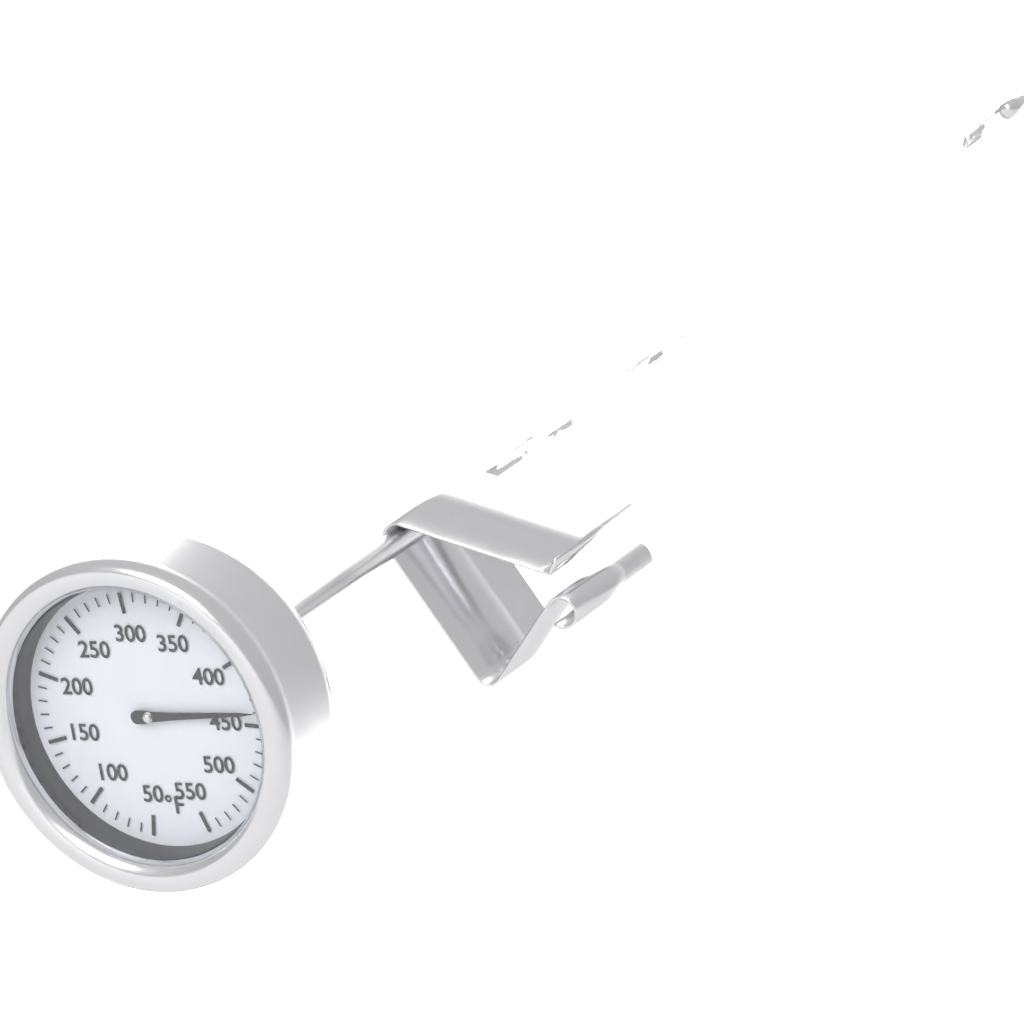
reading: 440 °F
